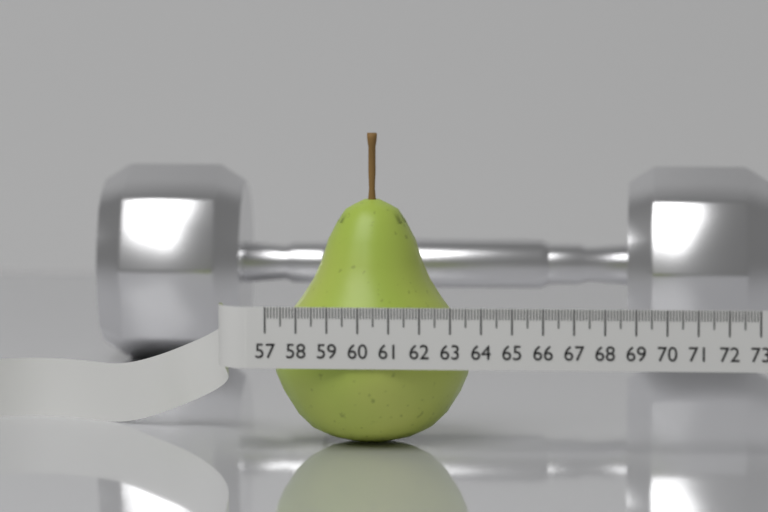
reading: 63.5 (no unit)
